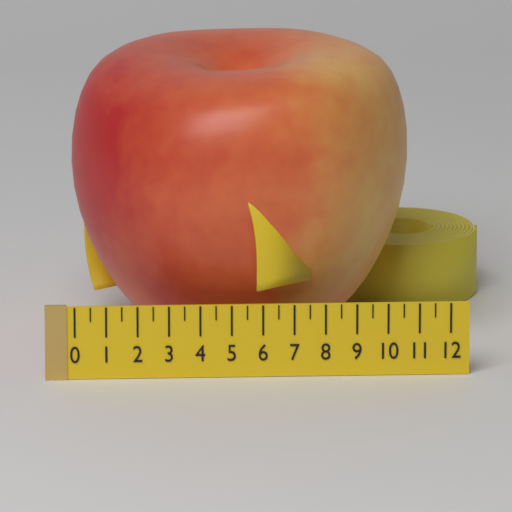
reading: 11.0 (no unit)
